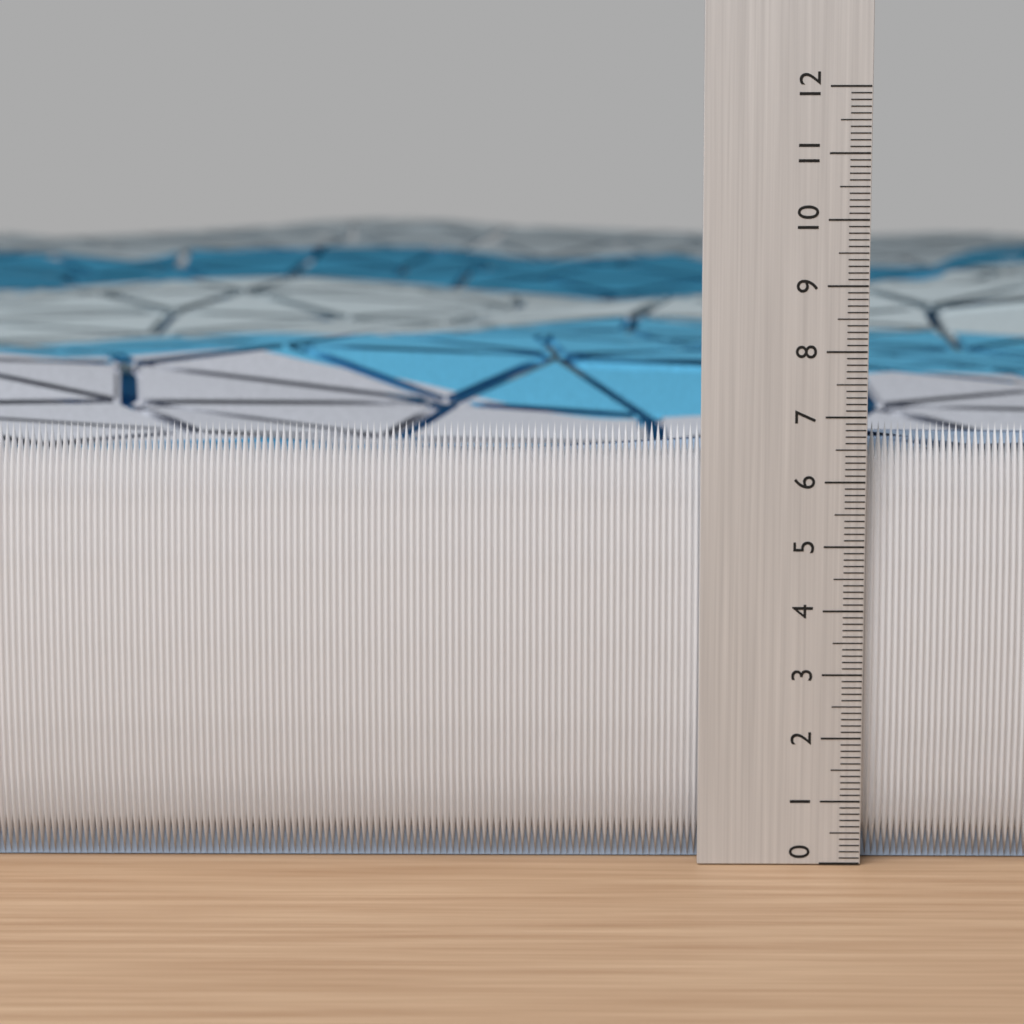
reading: 6.9 (no unit)
